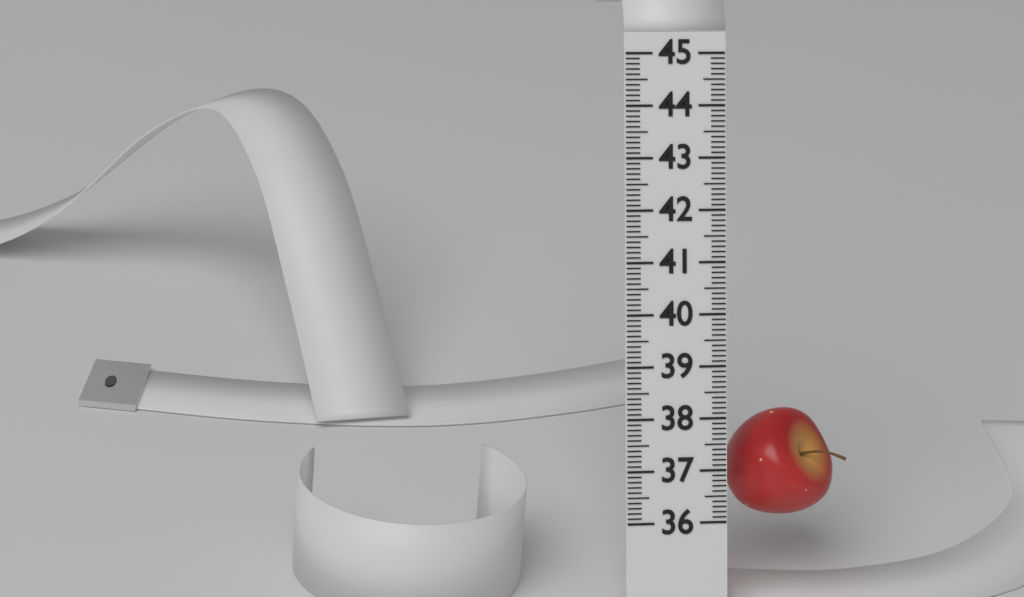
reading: 38.1 (no unit)
